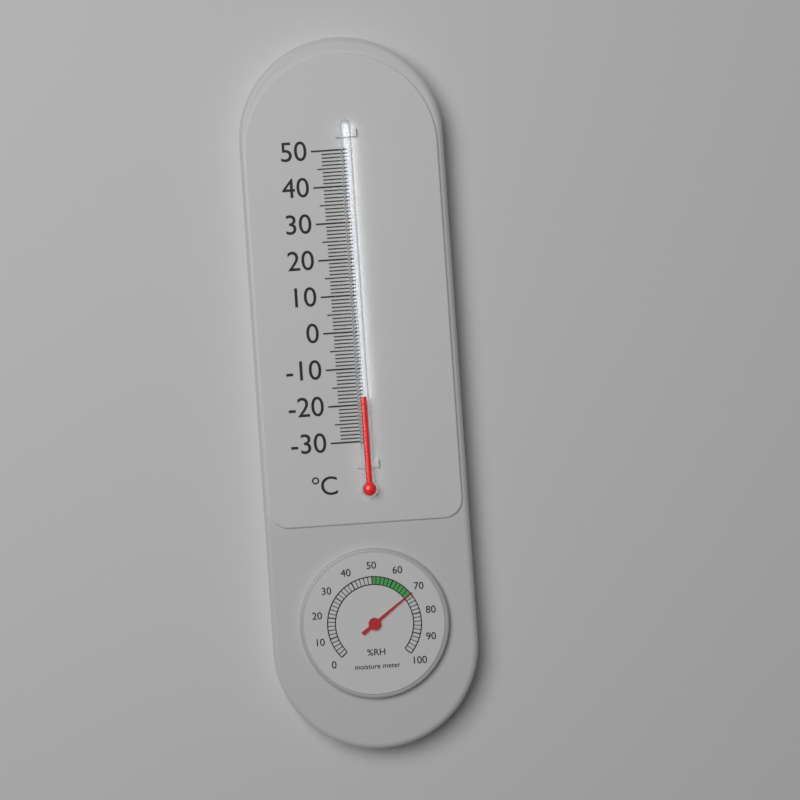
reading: -18 °C
